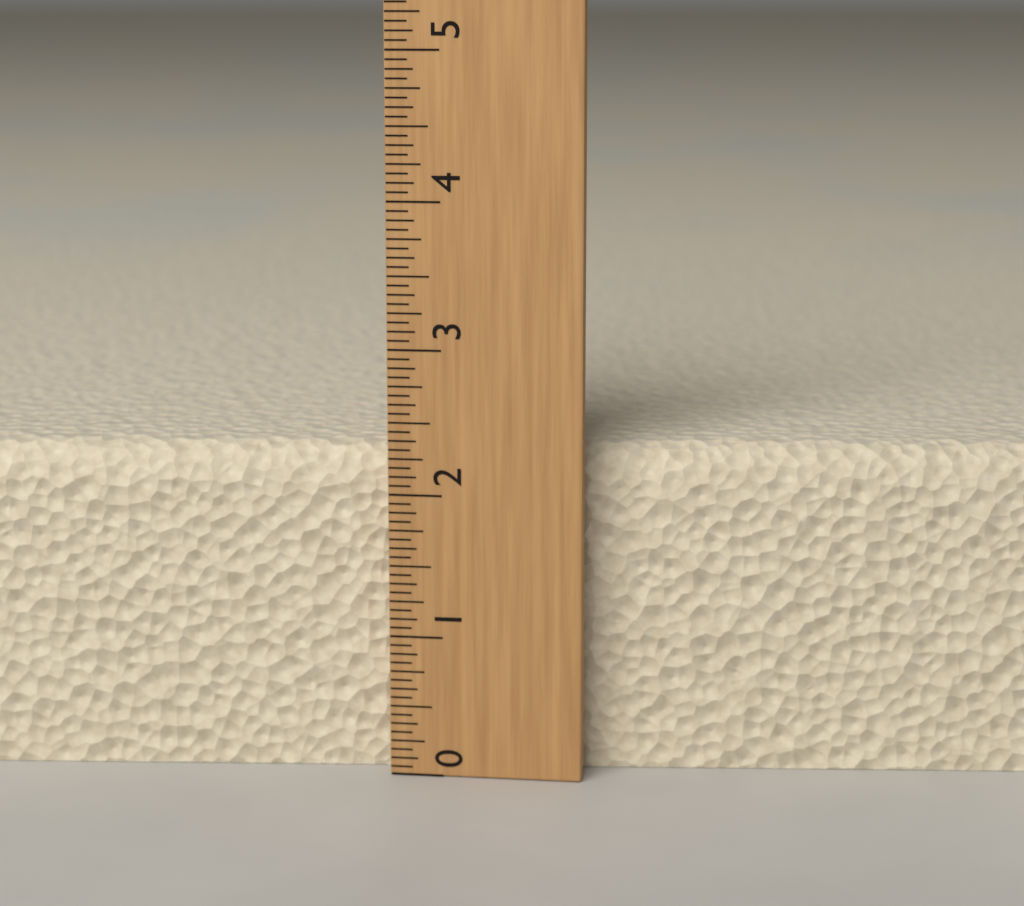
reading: 2.3125 (no unit)
